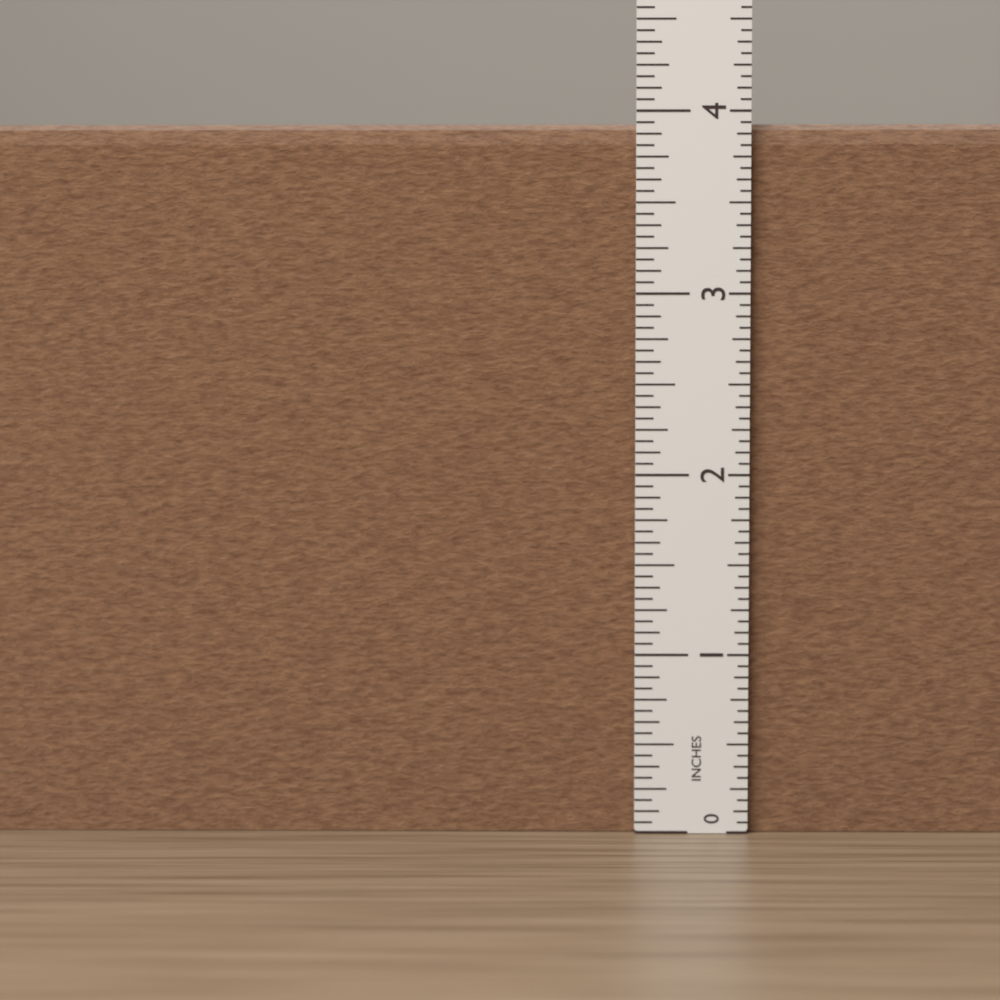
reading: 3.9375 in
